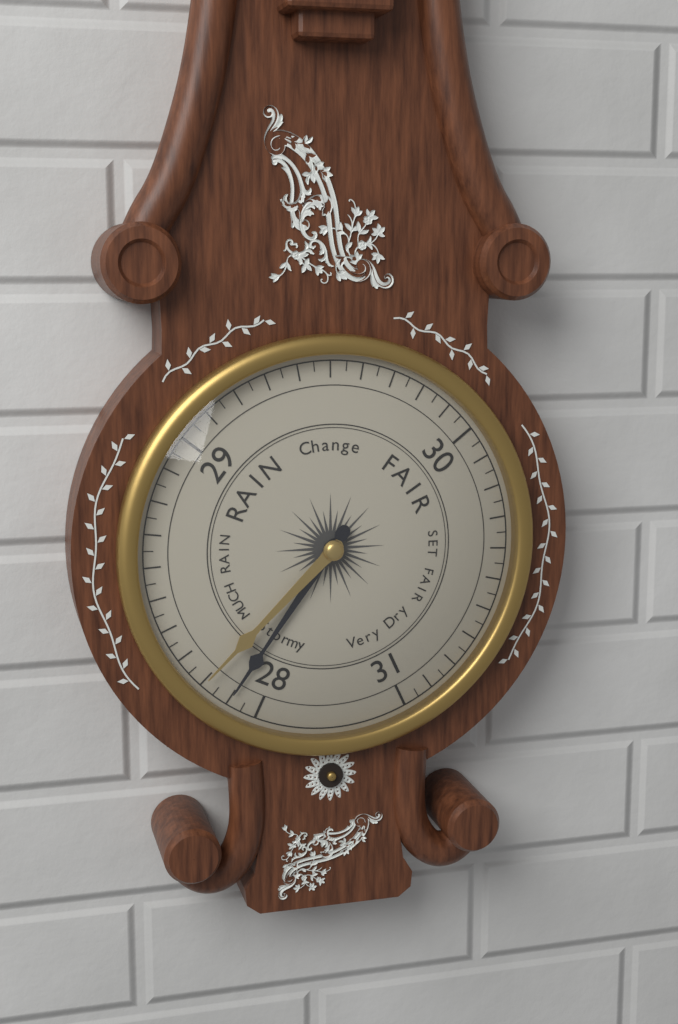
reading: 28.10 (no unit)
